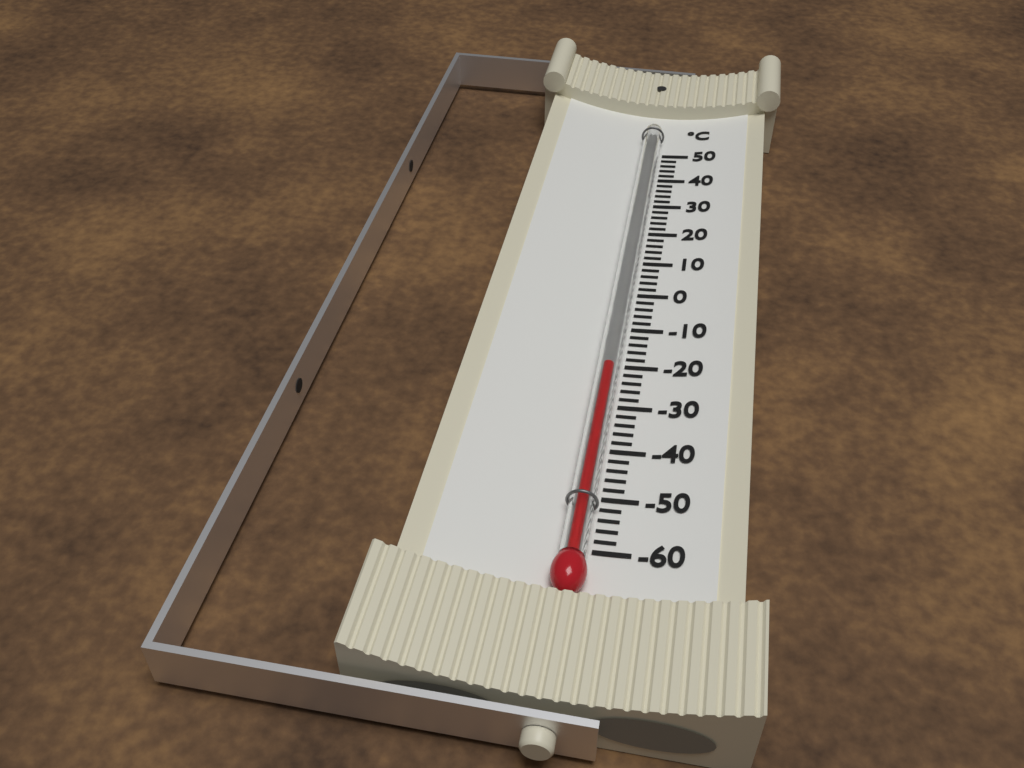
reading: -22 °C
